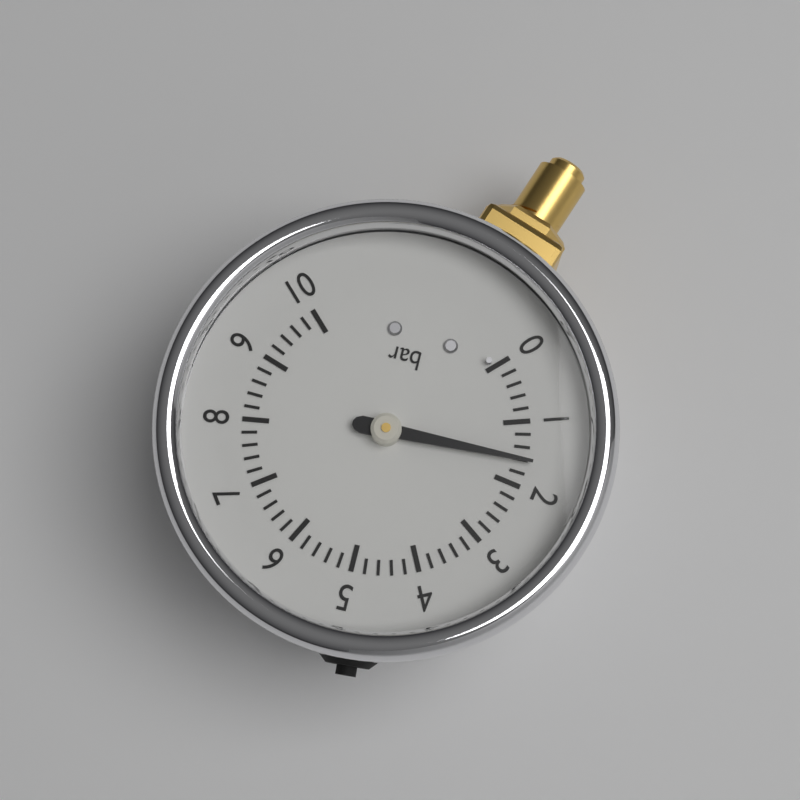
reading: 1.6 bar
